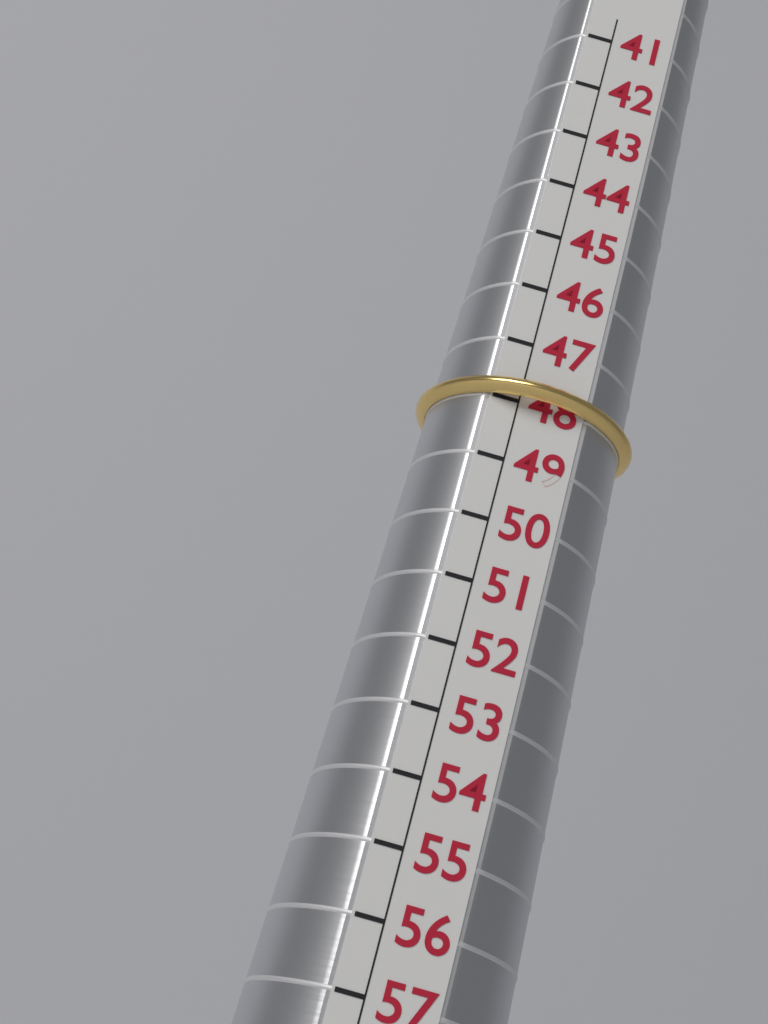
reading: 48 (no unit)
